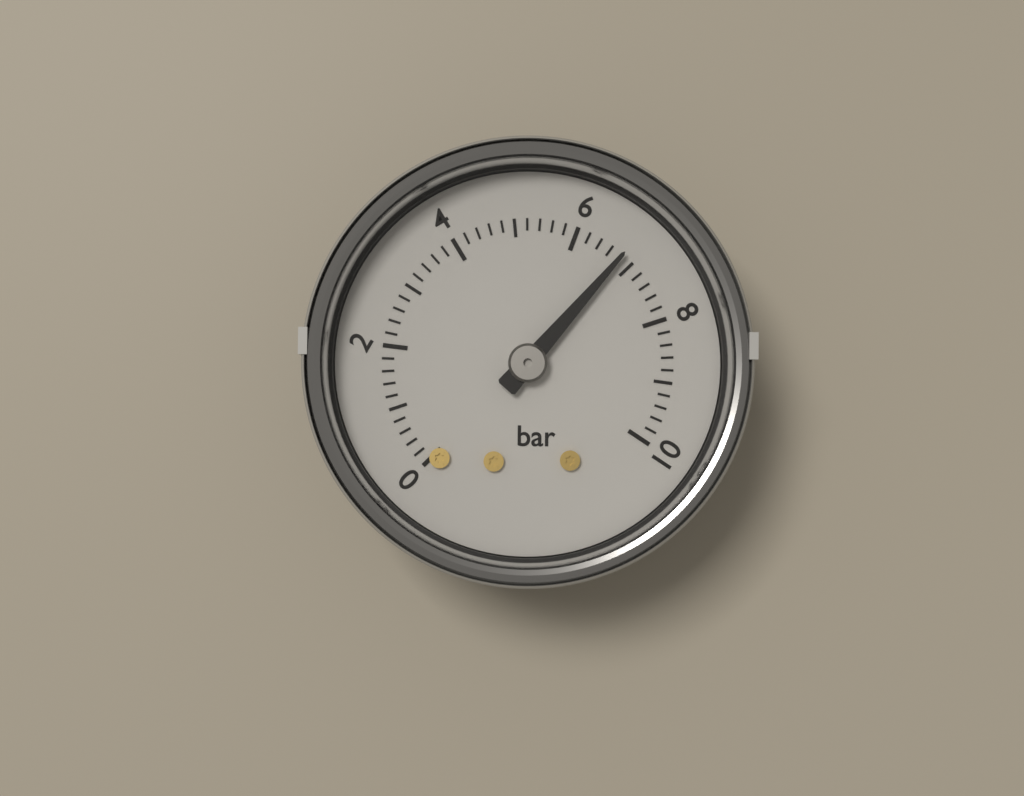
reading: 6.8 bar
